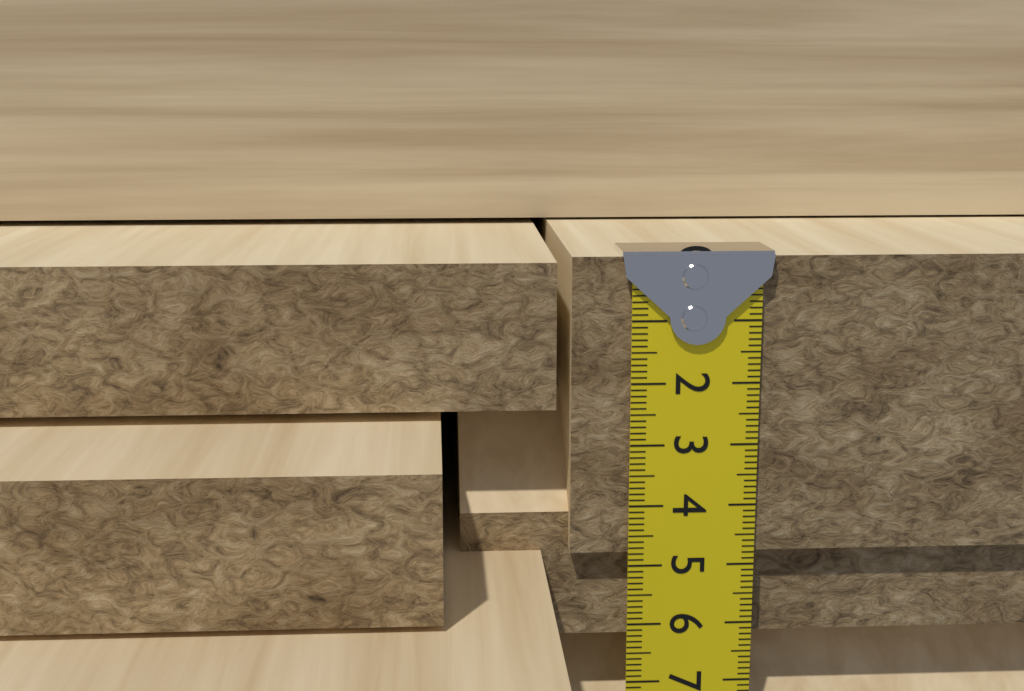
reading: 4.8 cm
